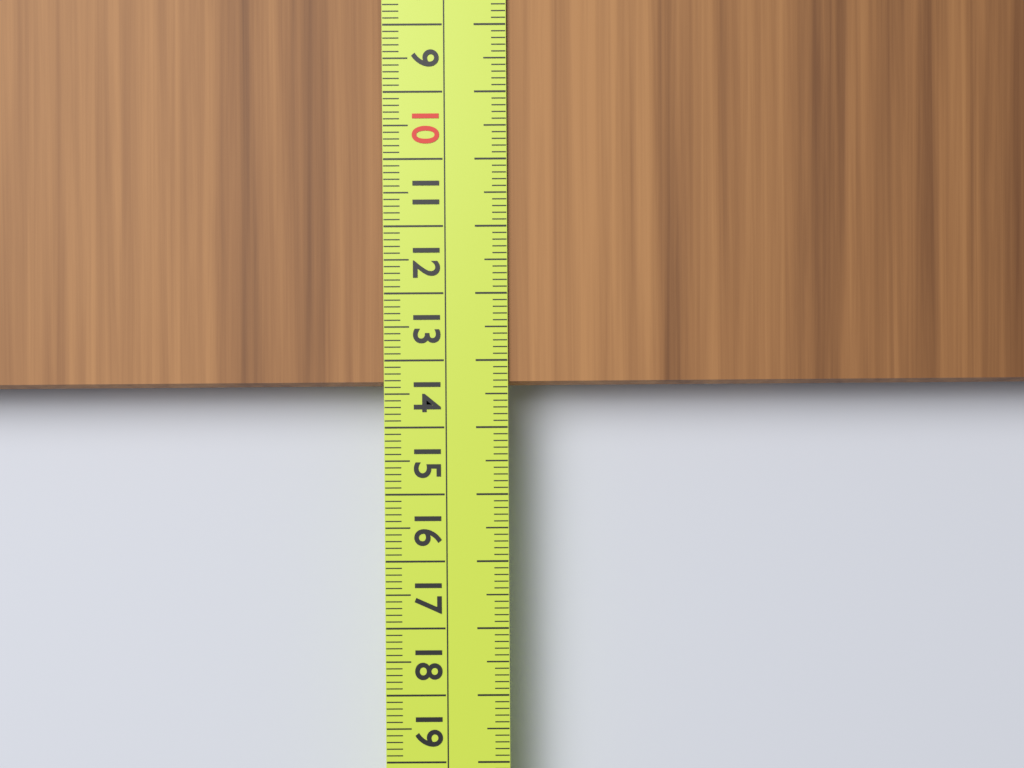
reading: 13.4 cm
